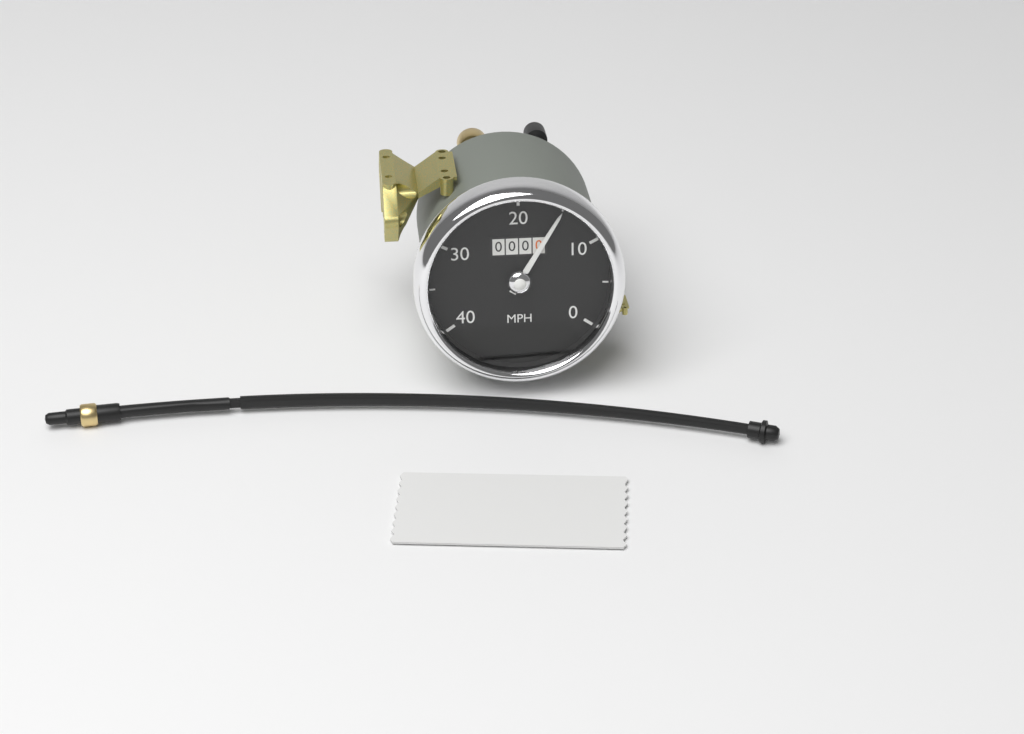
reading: 15 MPH
